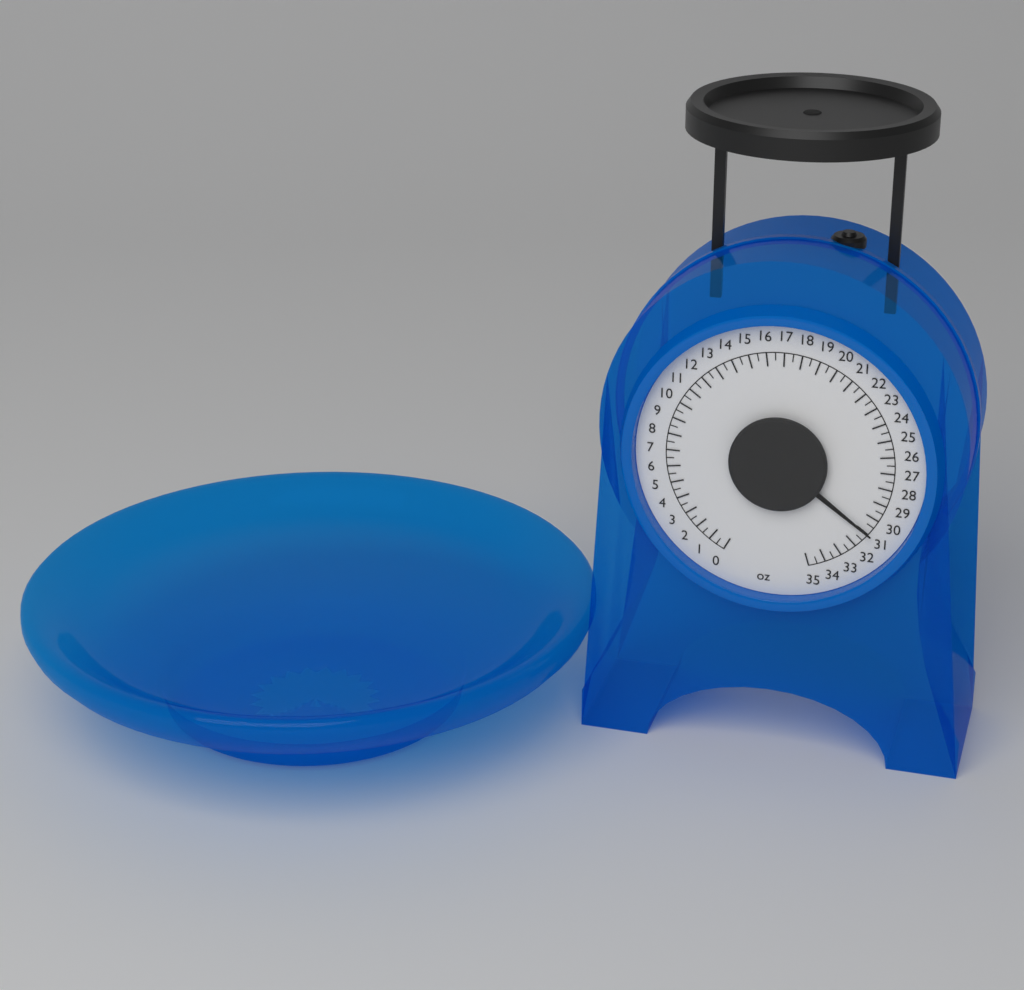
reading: 31.0 oz
